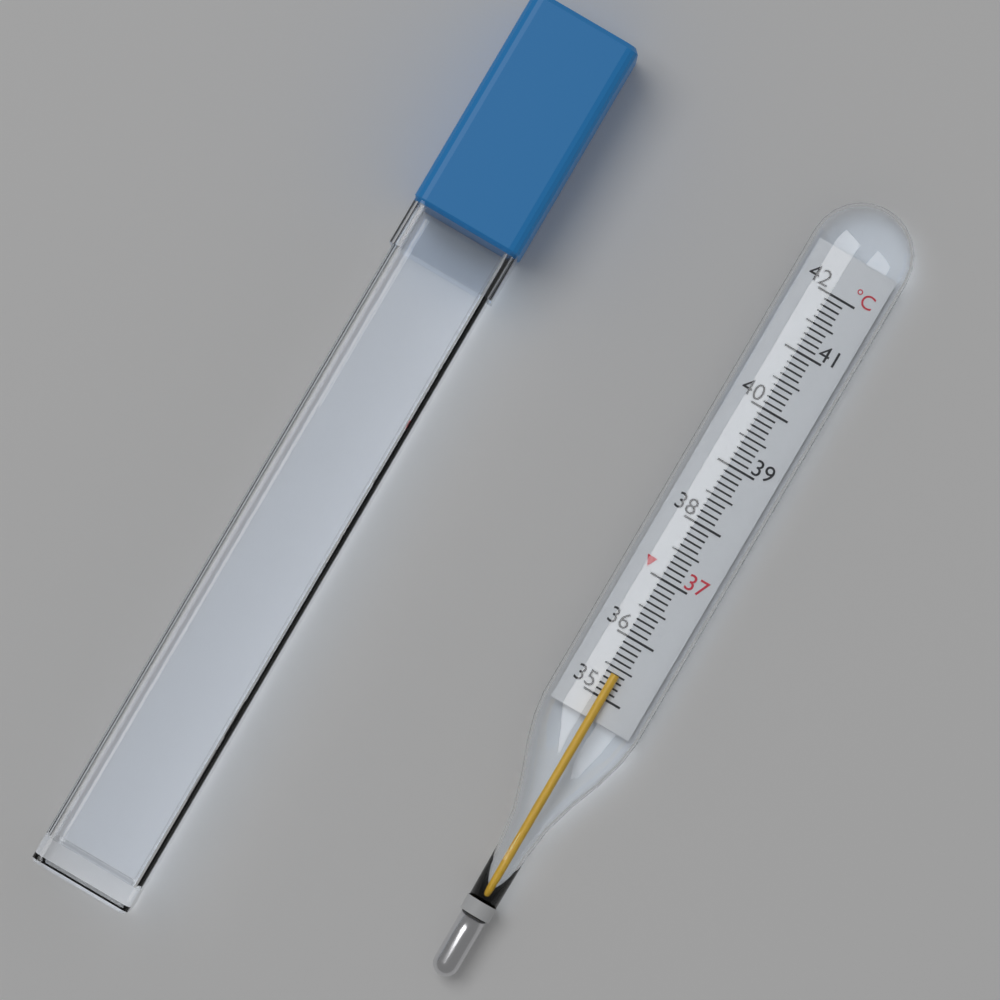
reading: 35.4 °C
